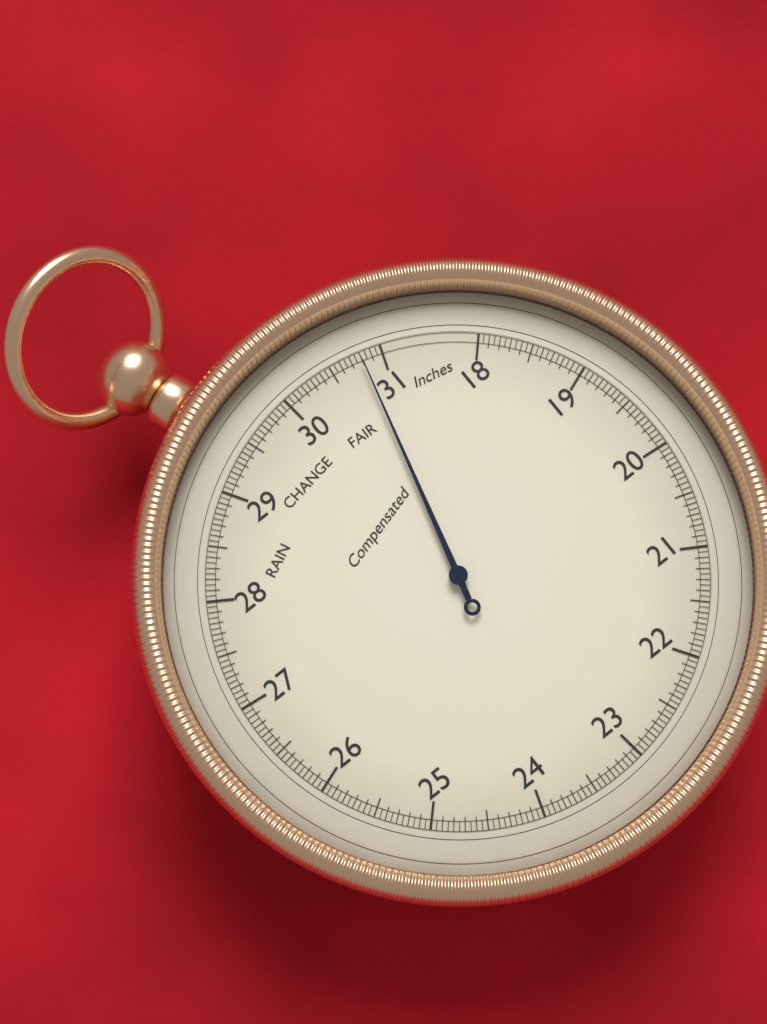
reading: 30.80 inHg
